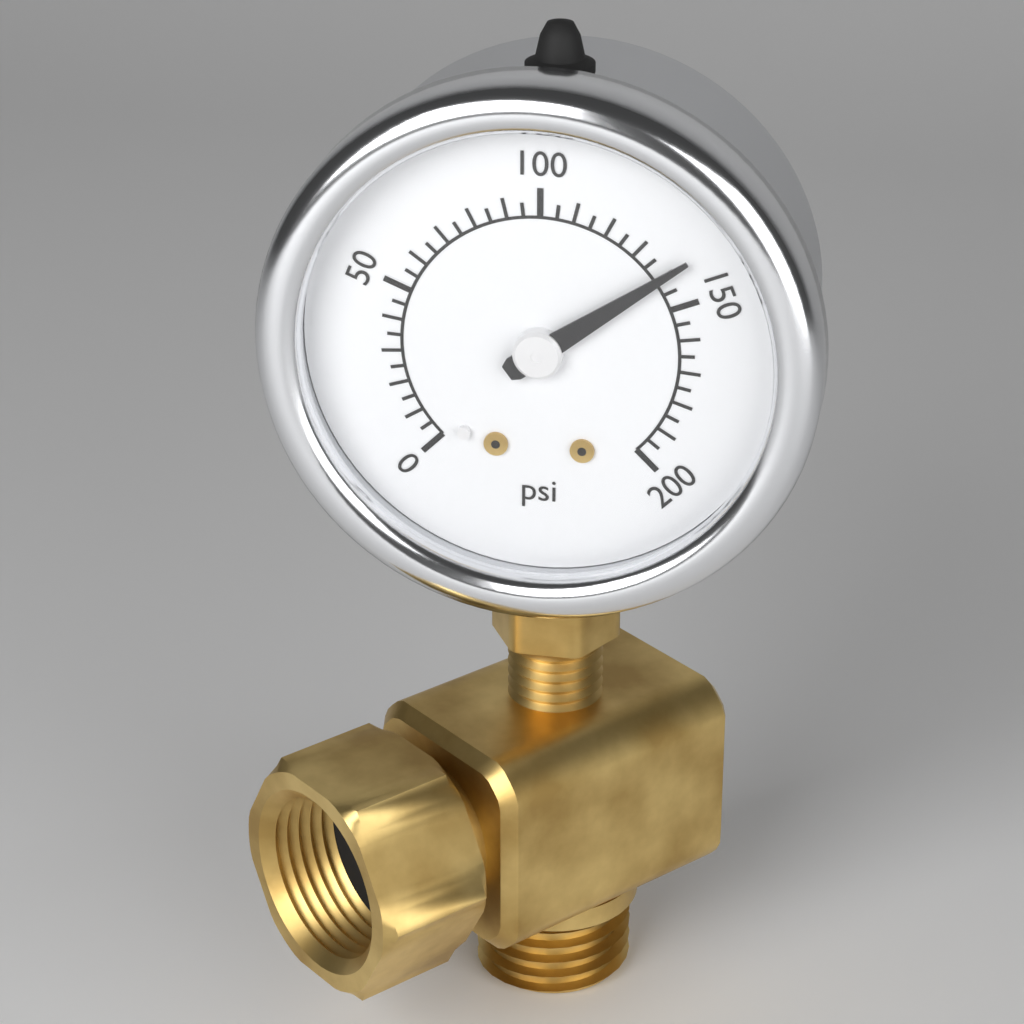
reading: 140 psi
